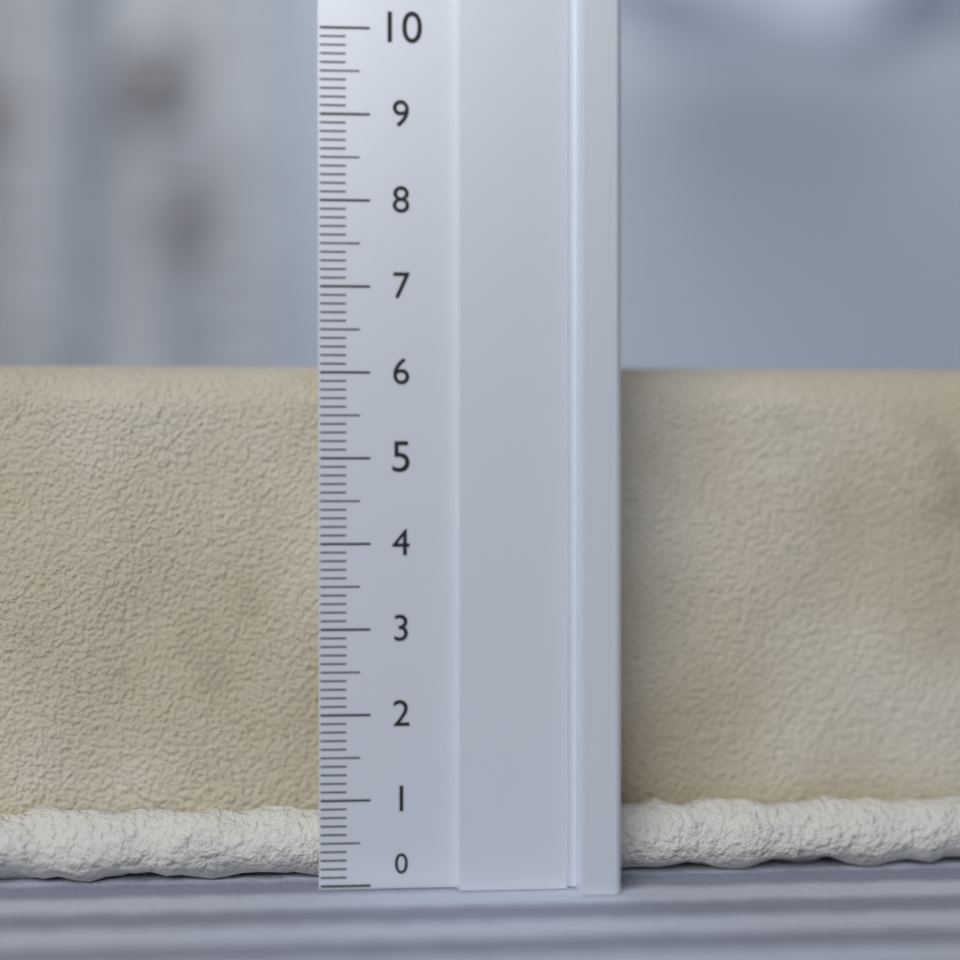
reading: 6.2 (no unit)
